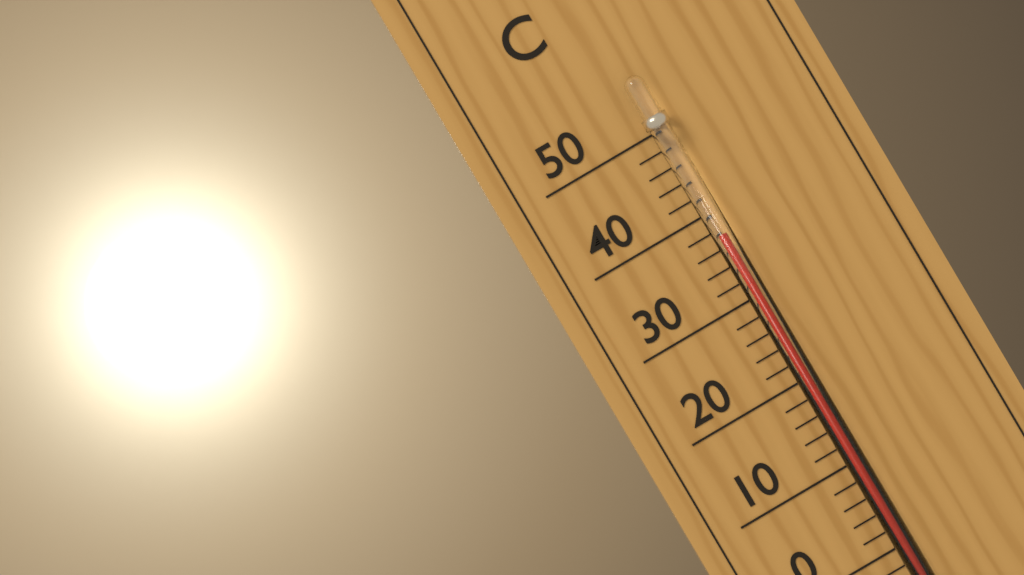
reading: 37.5 °C
